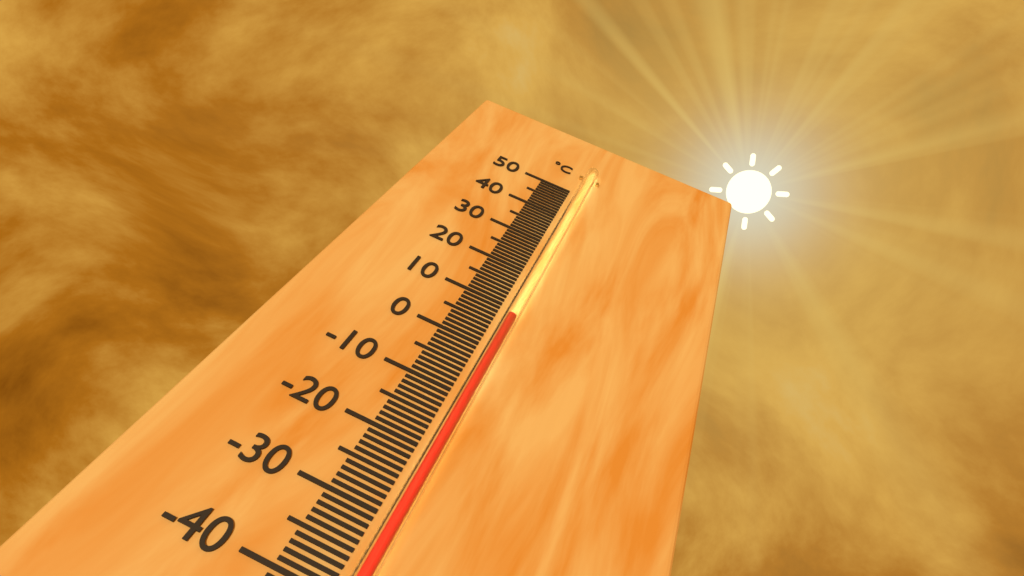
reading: 7 °C
